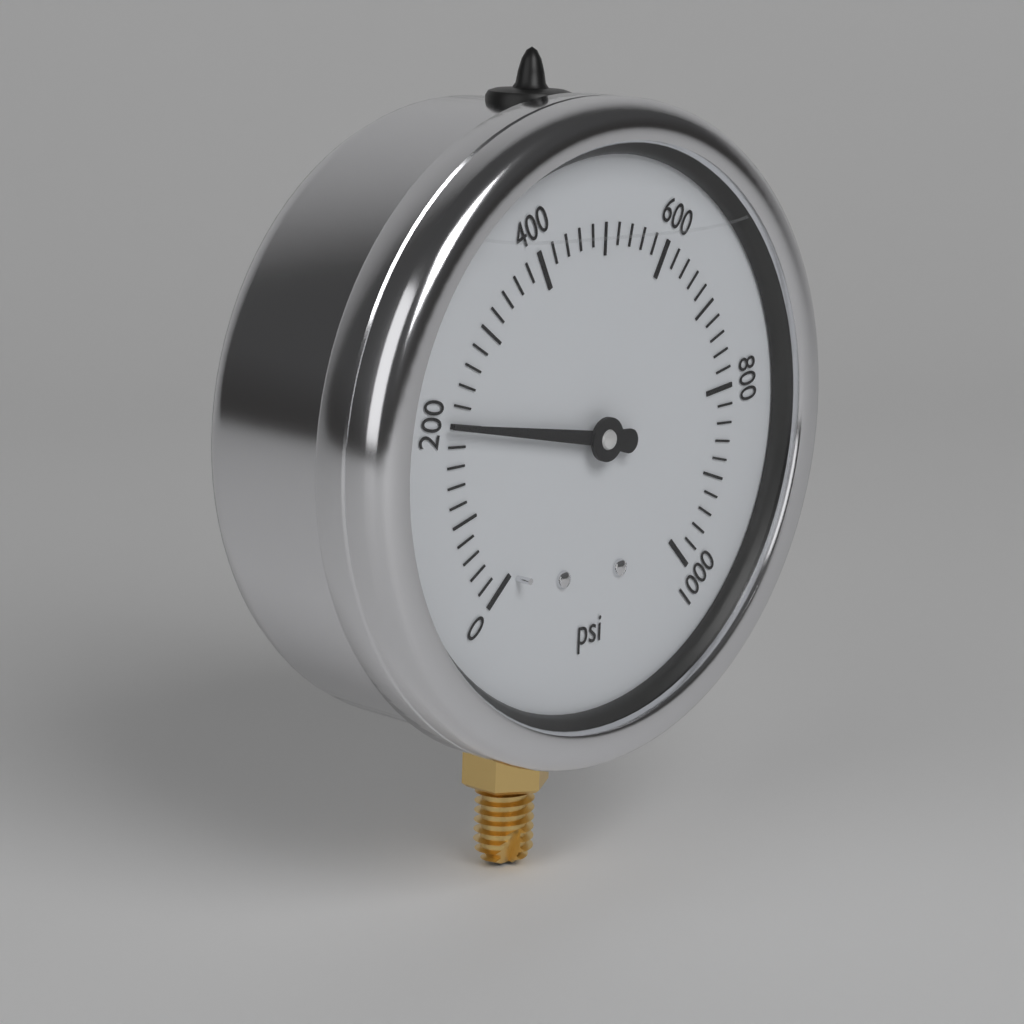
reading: 200 psi
